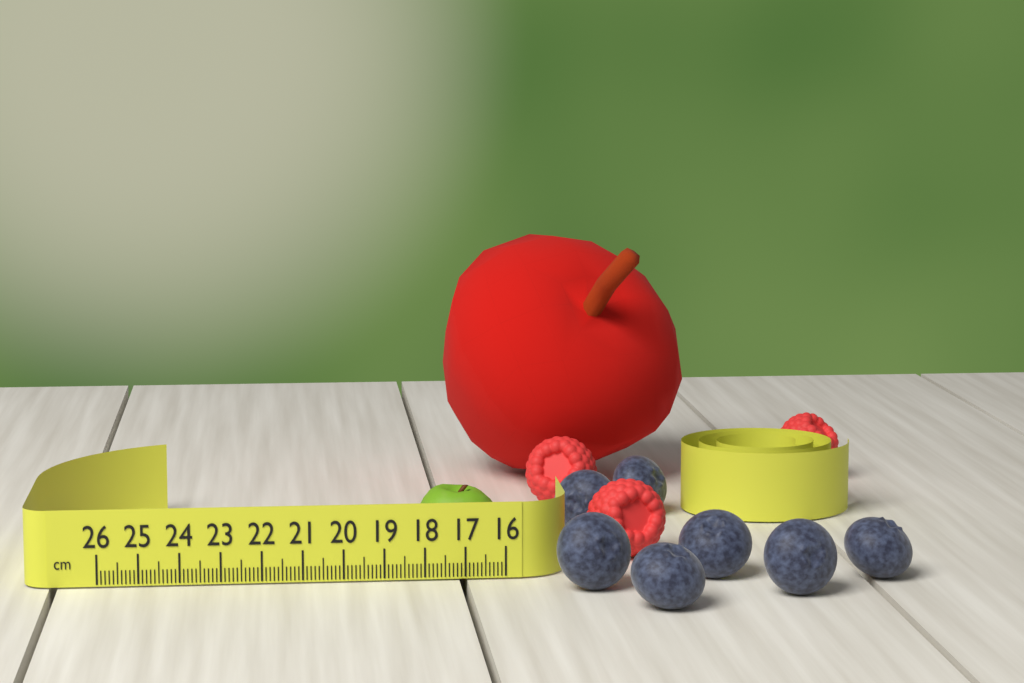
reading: 18.2 cm
